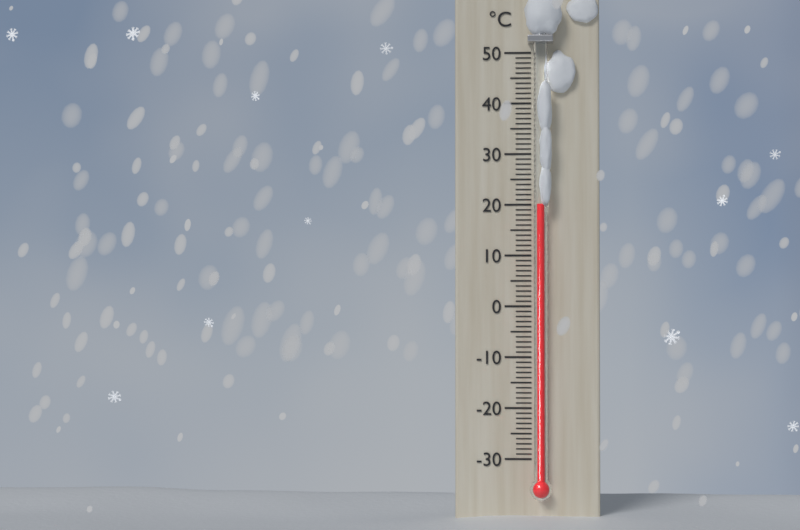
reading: 20 °C
